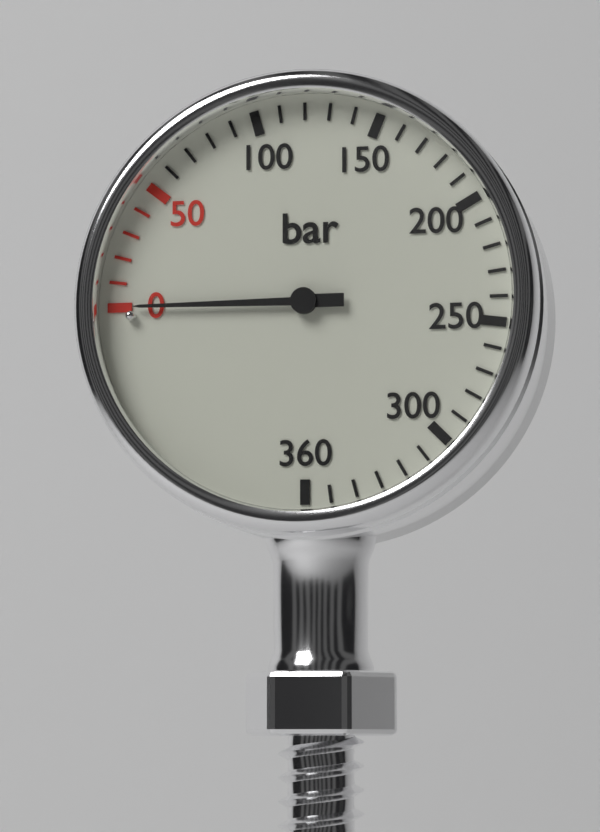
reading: 0 bar
